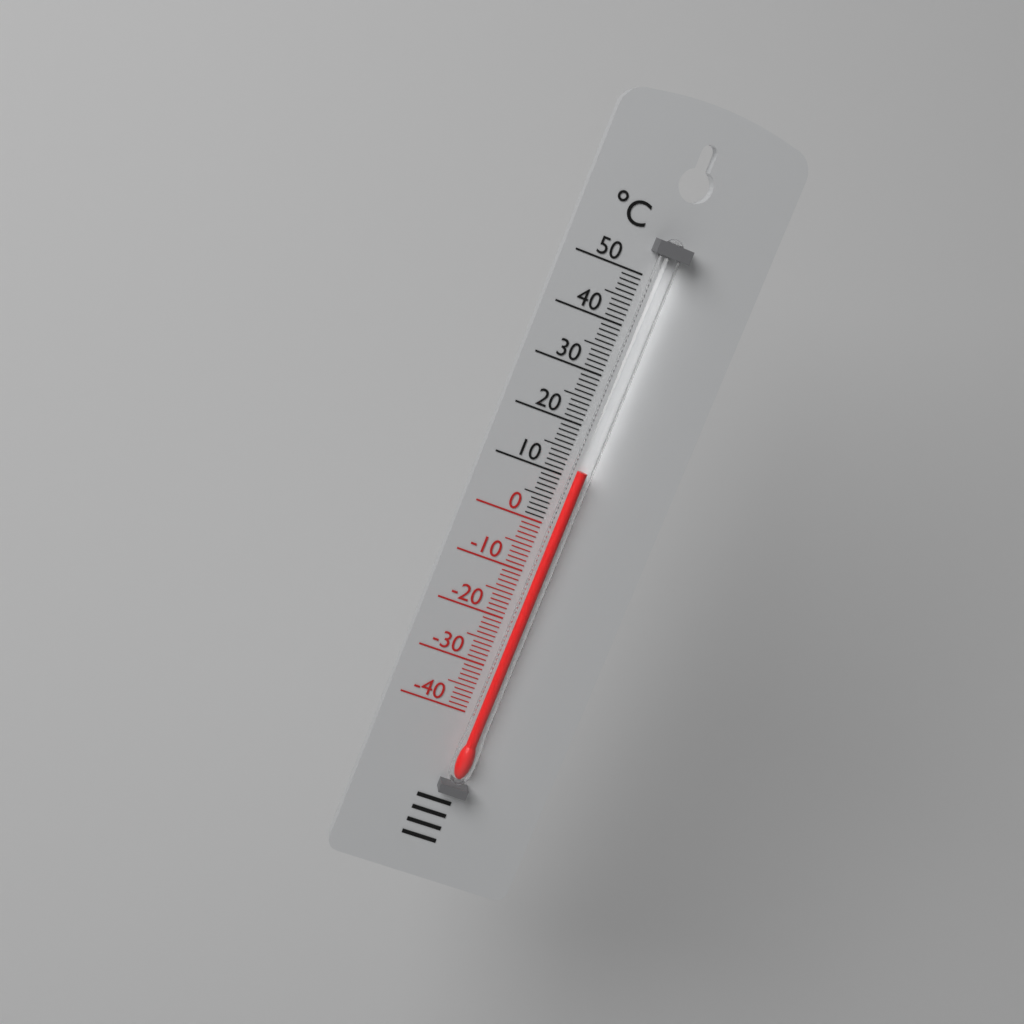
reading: 12 °C
